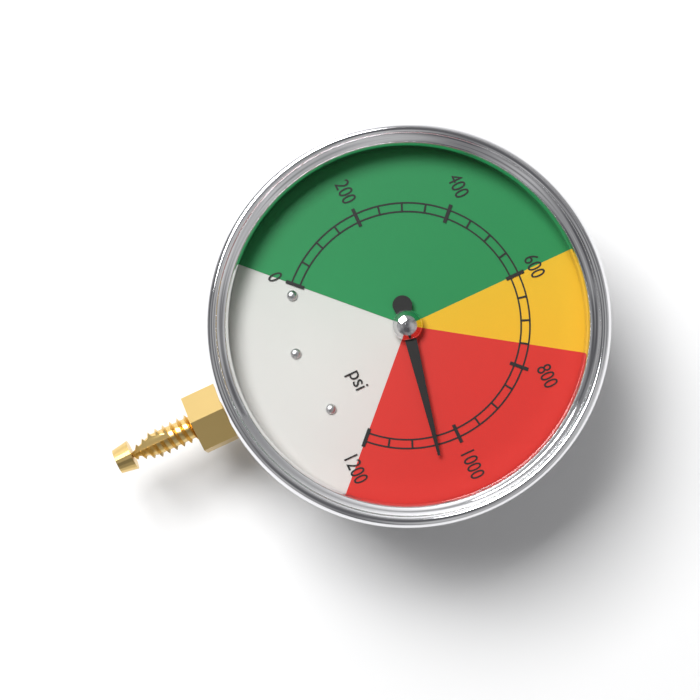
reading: 1050 psi
